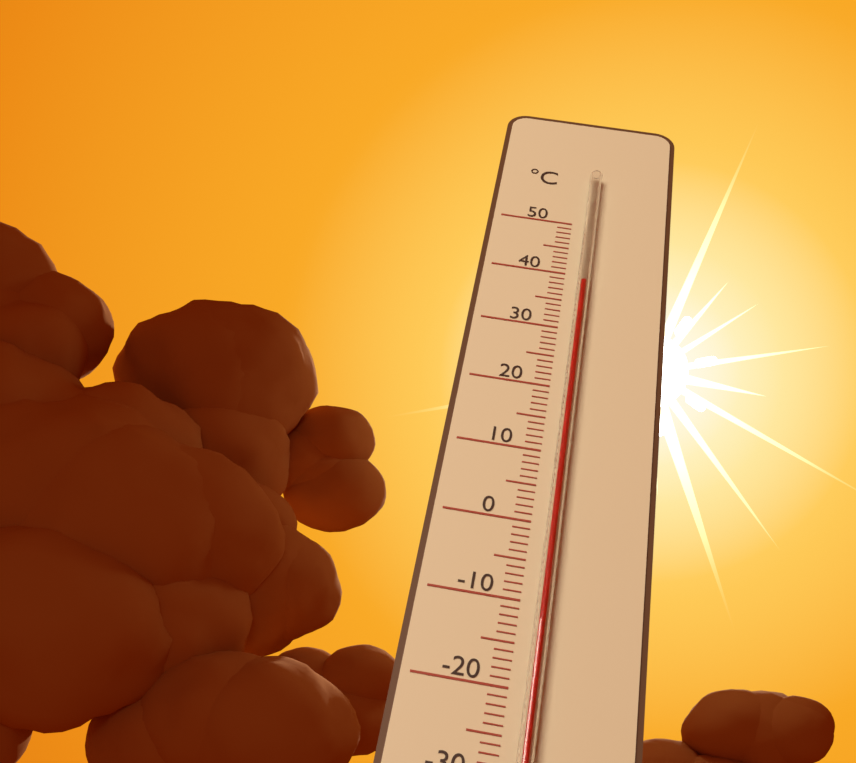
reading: 38 °C
